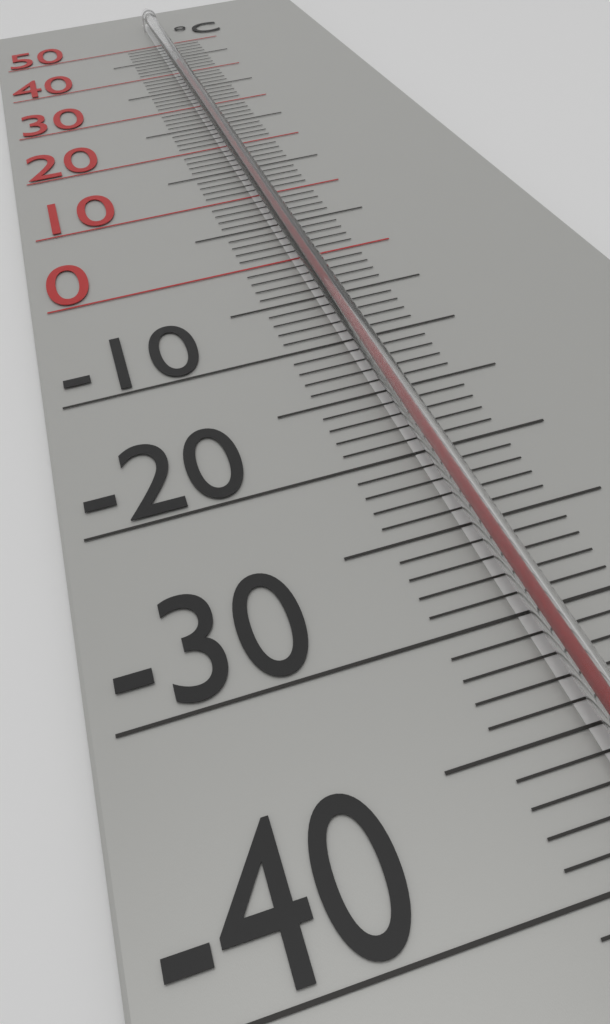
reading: 39 °C
